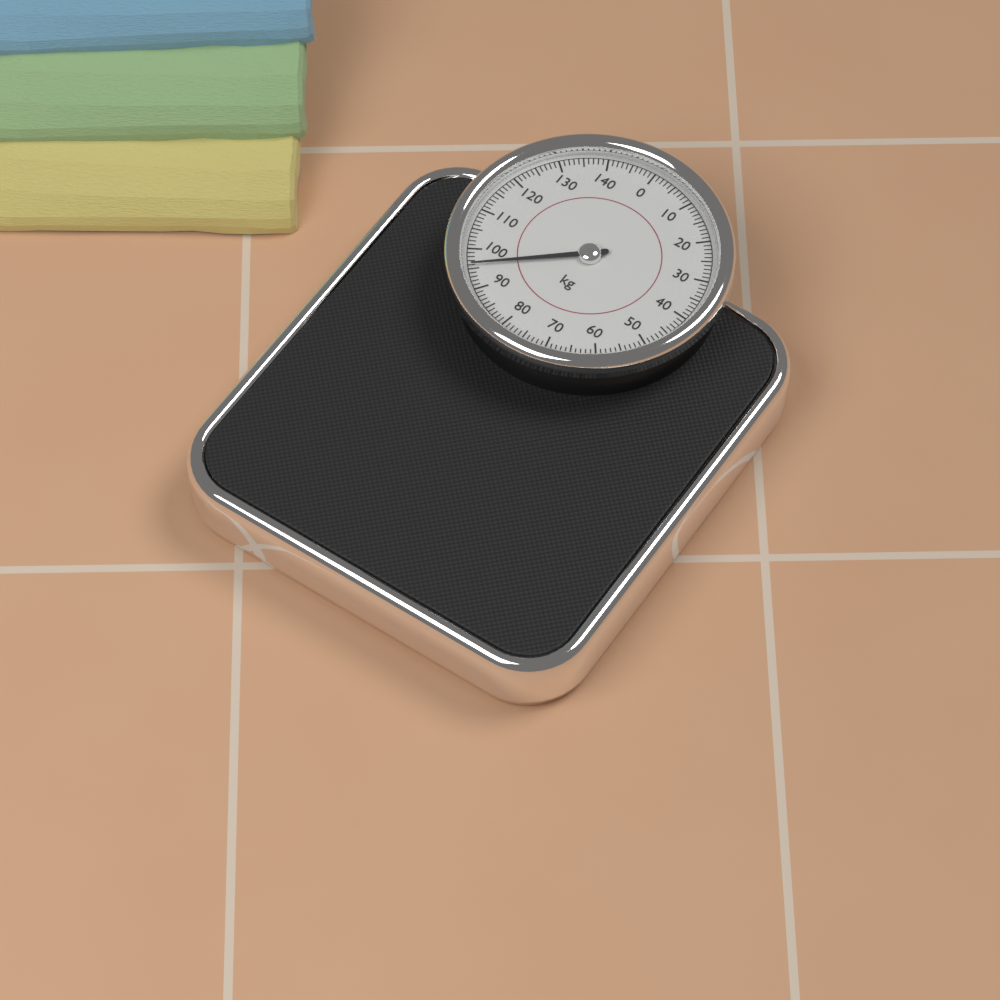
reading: 96 kg
